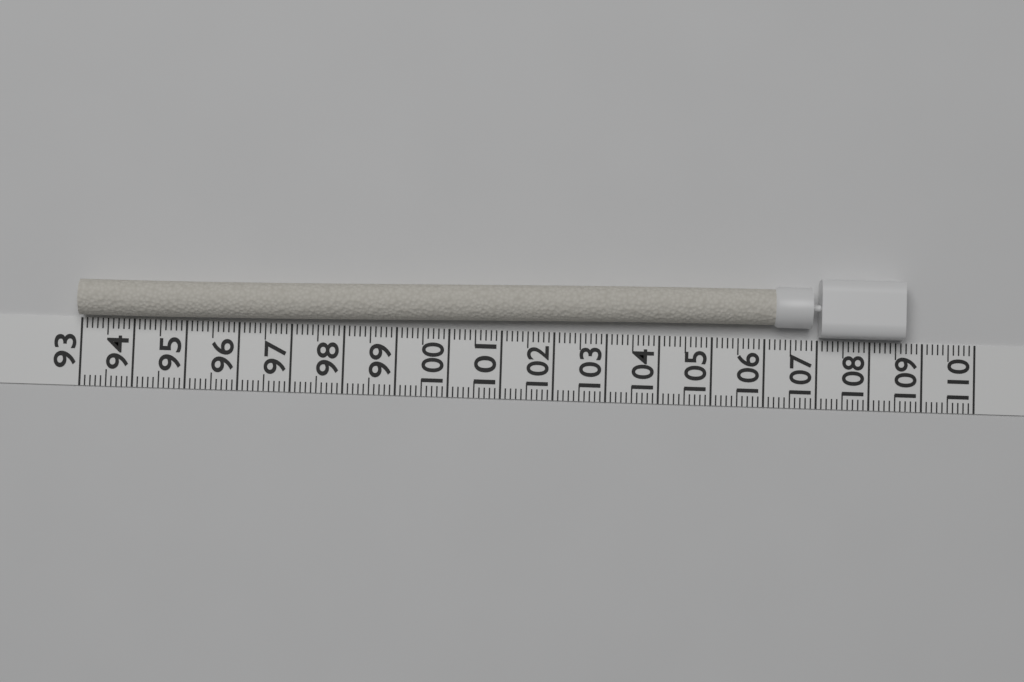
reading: 108.6 (no unit)
